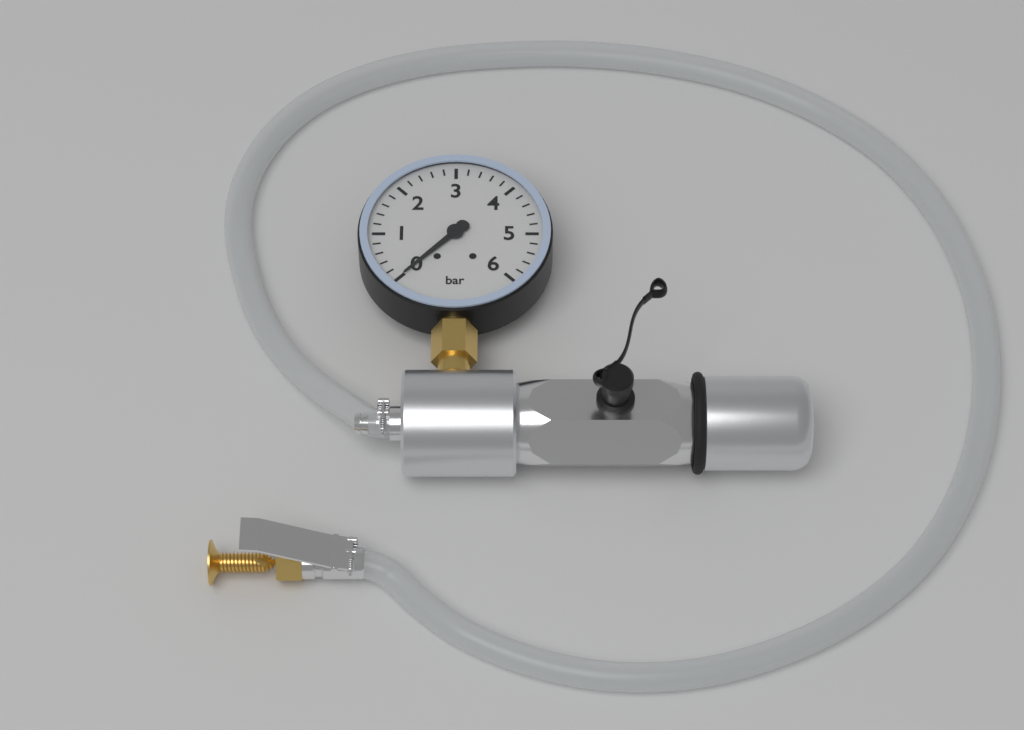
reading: 0.0 bar
